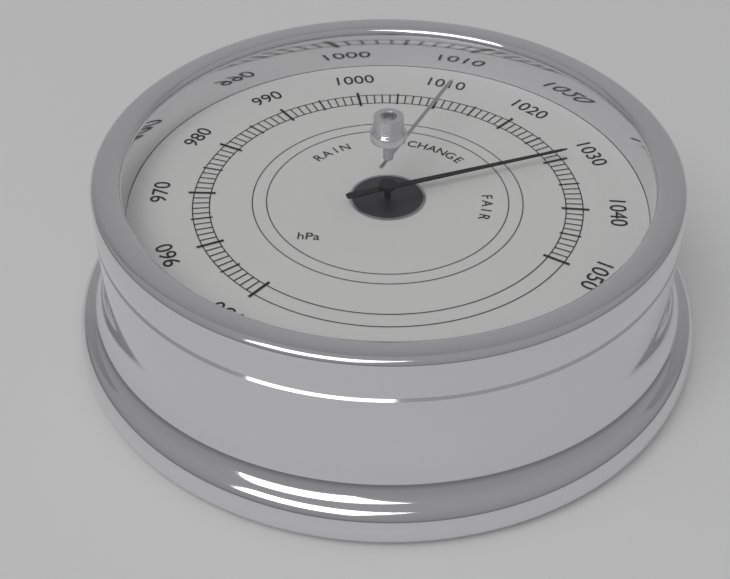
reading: 1030 hPa
